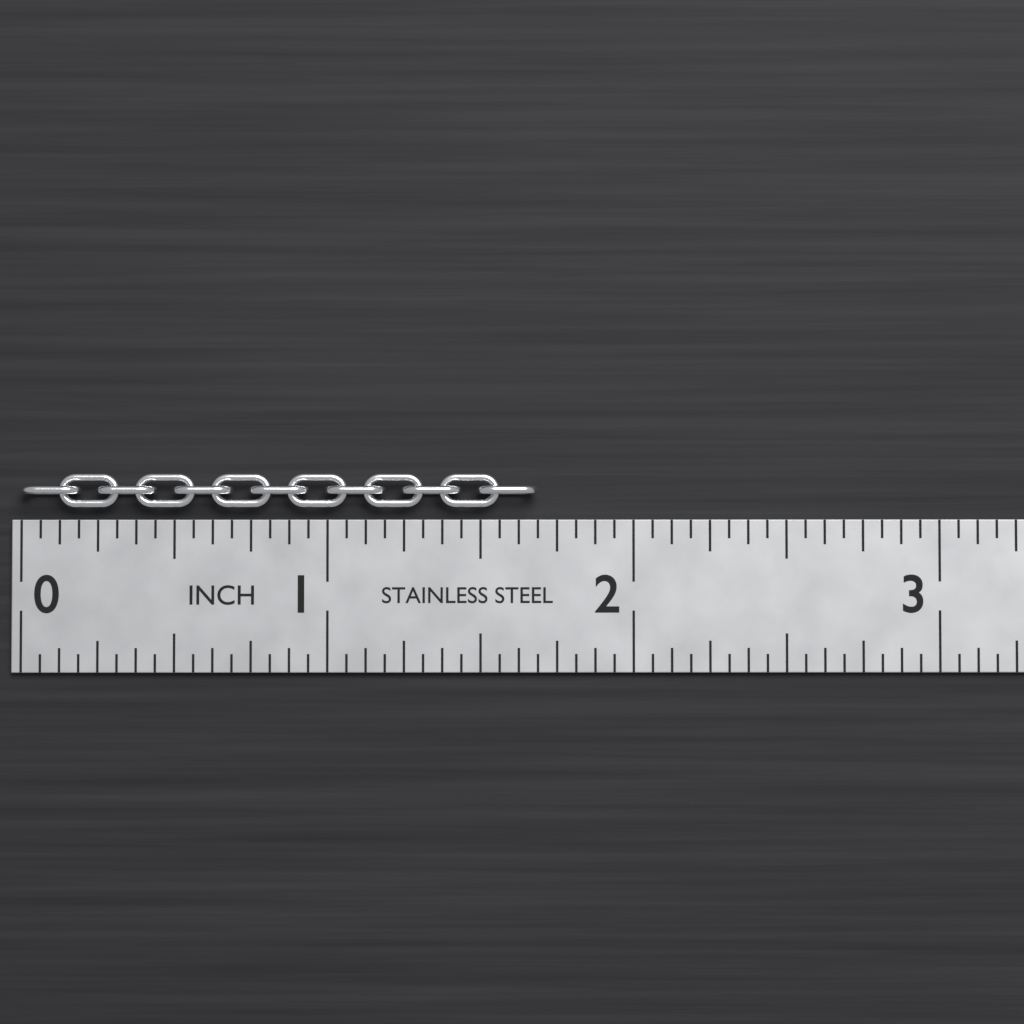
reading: 1.6875 in
